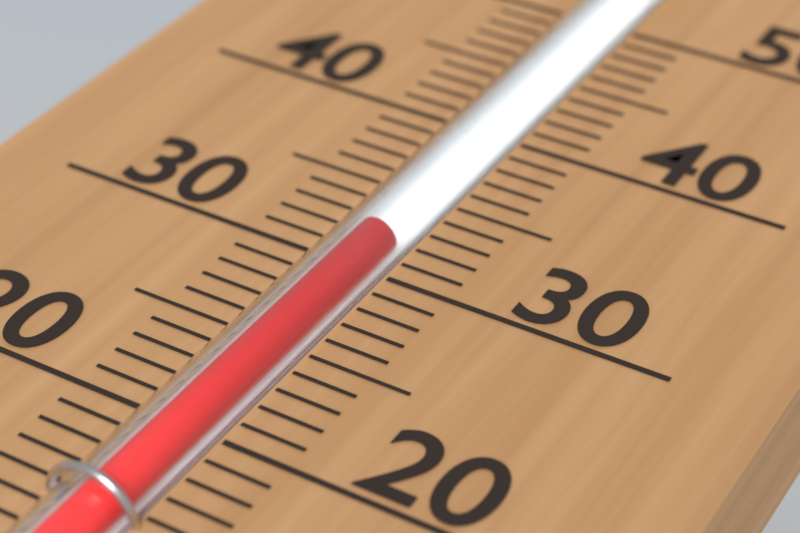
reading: 32 (no unit)
